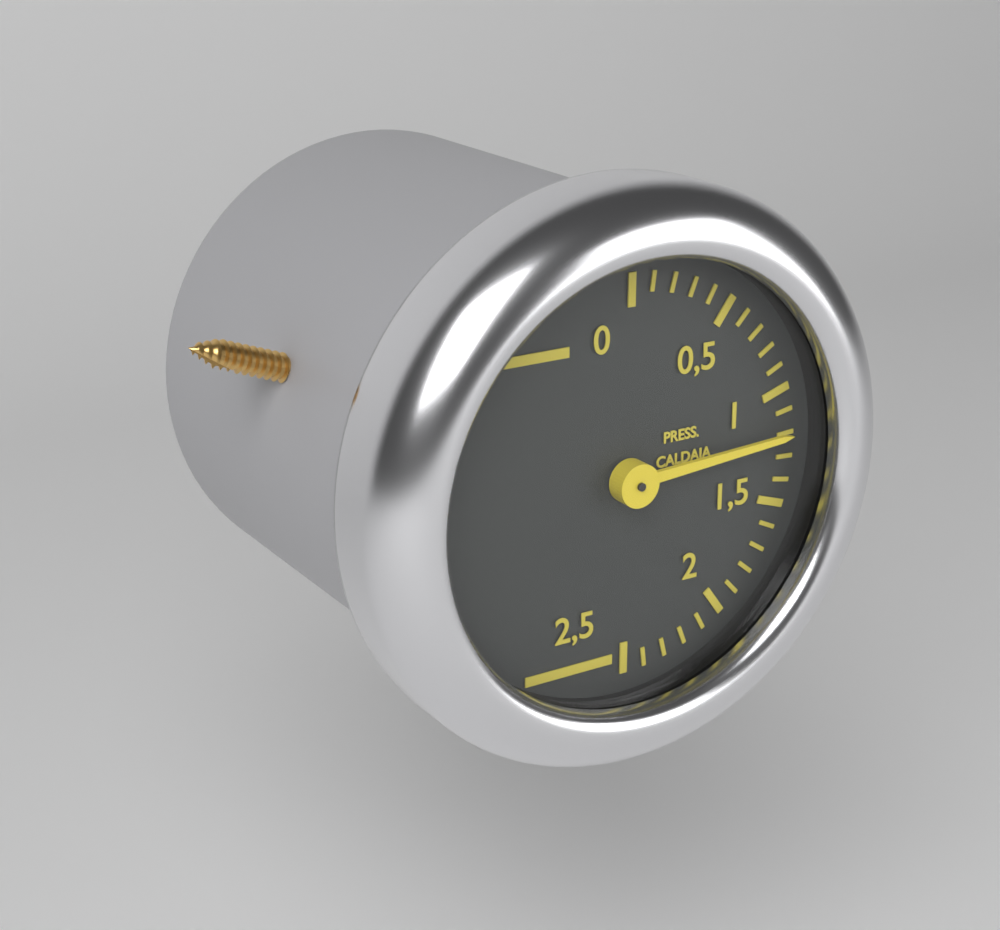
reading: 1.2 (no unit)
